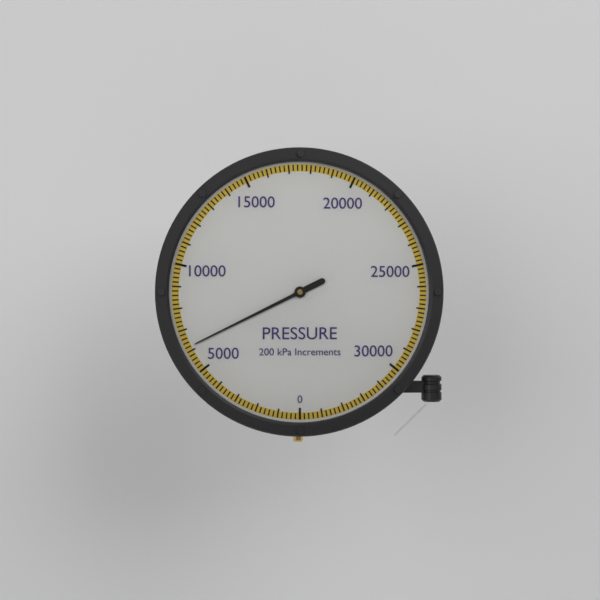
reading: 6200 kPa
